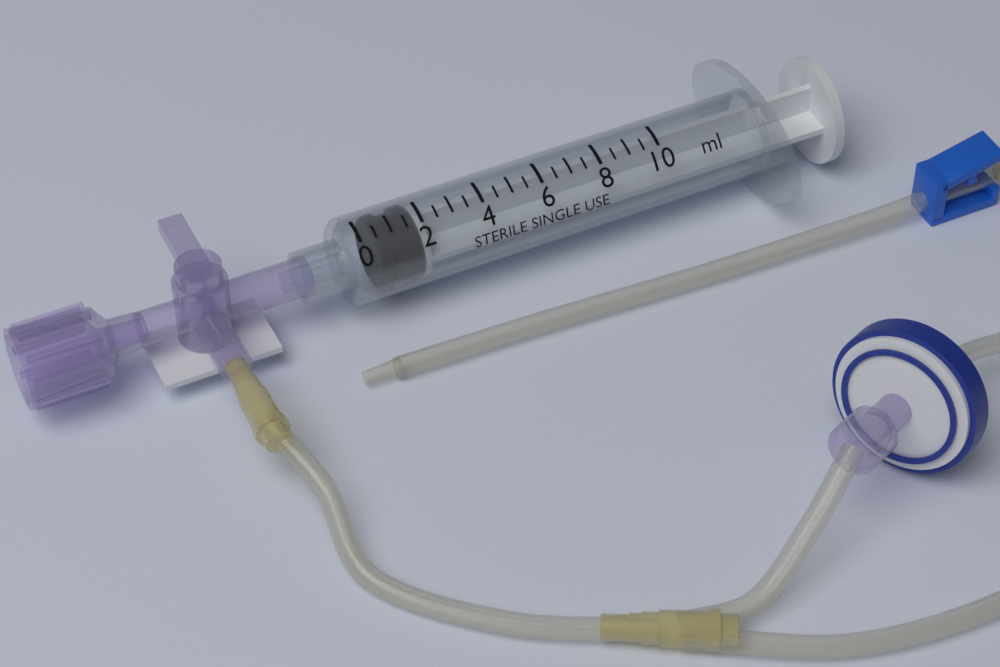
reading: 0.5 ml
